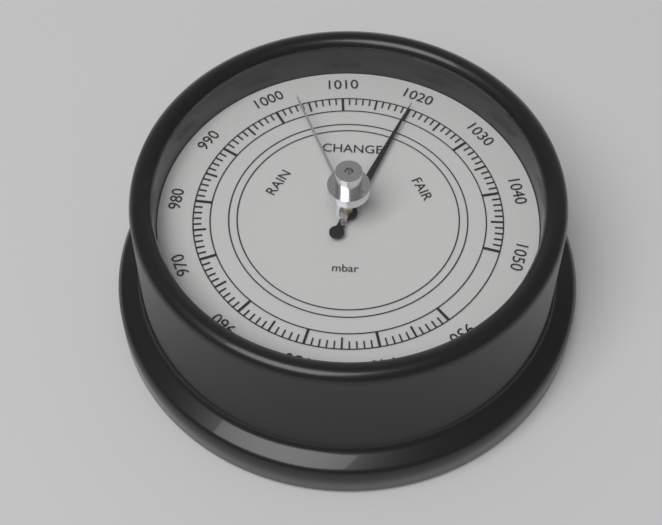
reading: 1020 mbar
